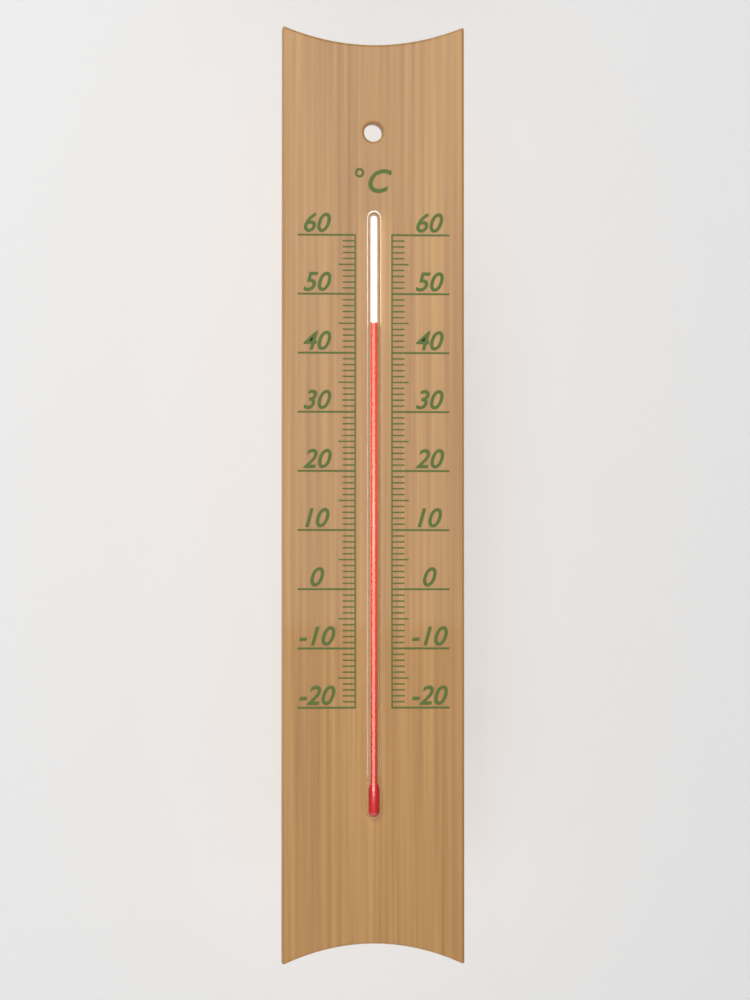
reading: 45 °C
